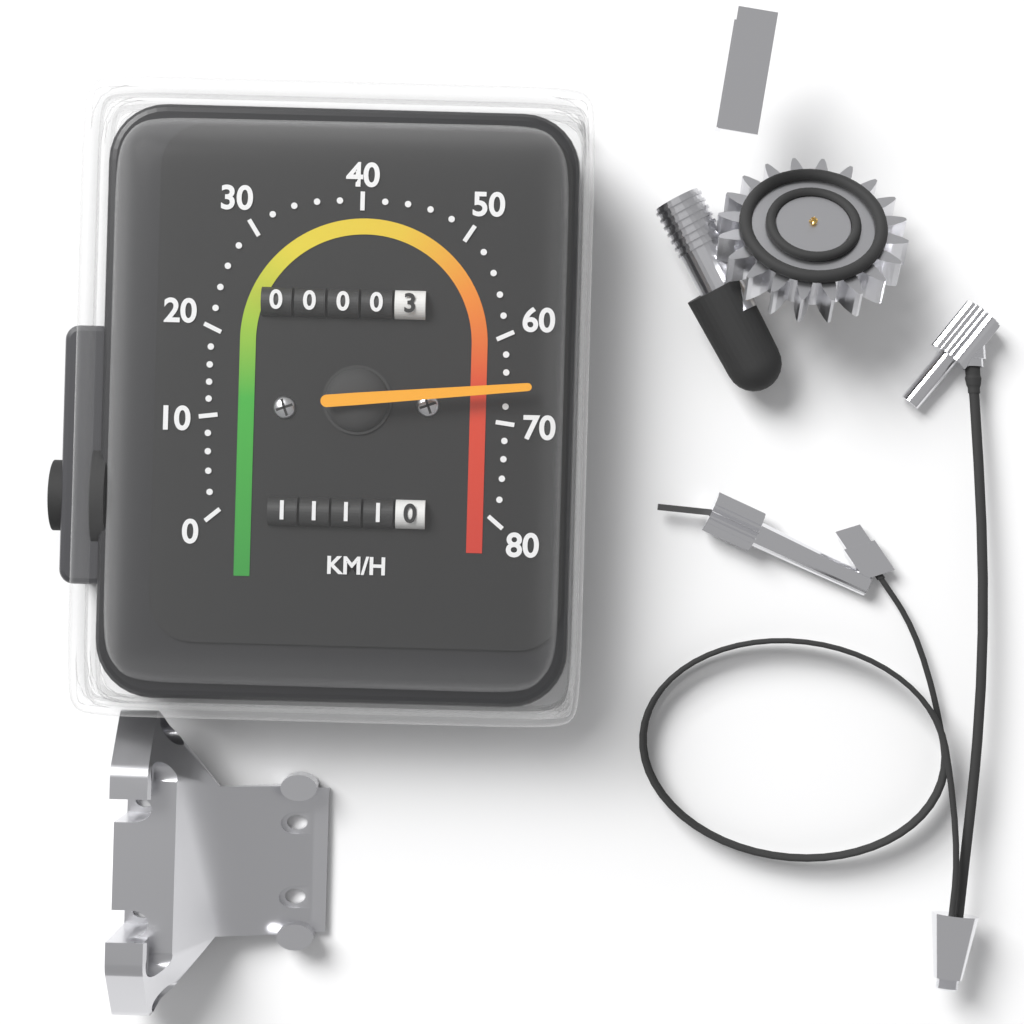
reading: 66 km/h
